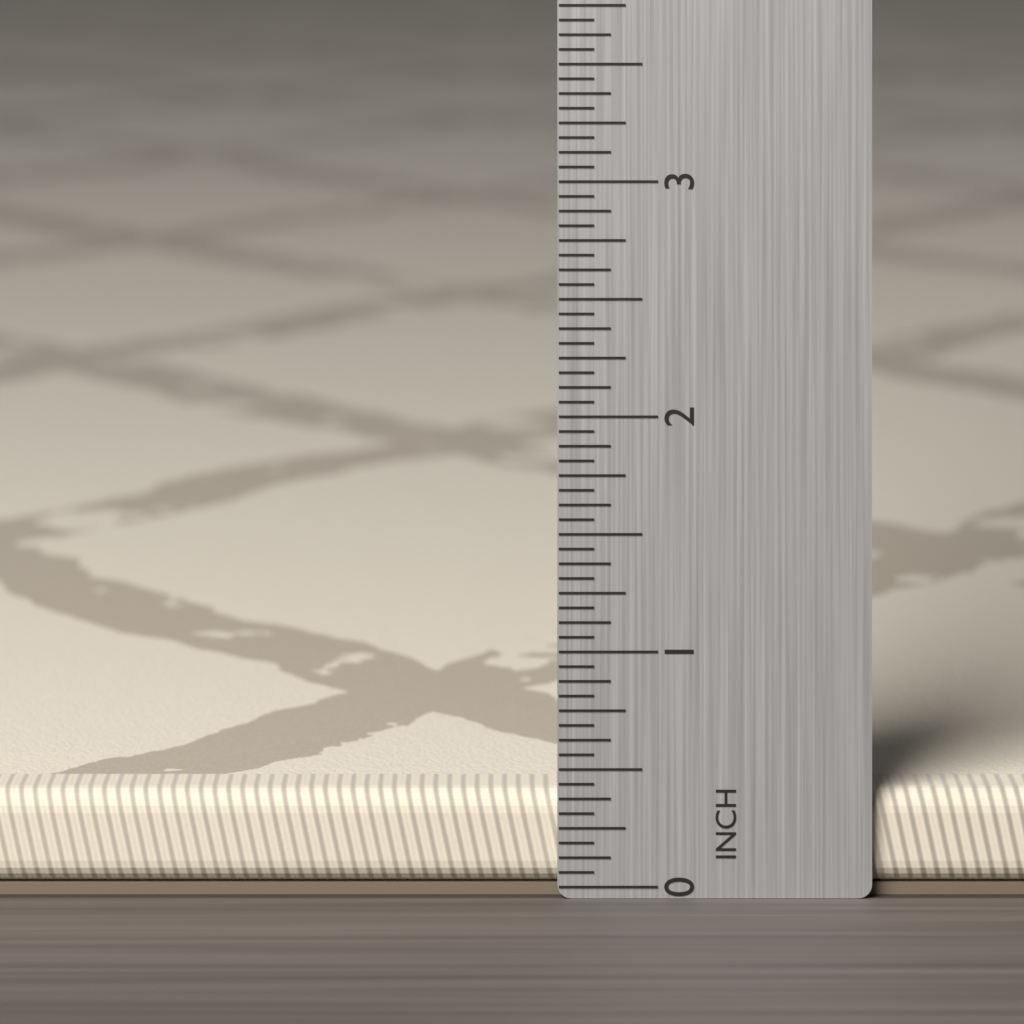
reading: 0.4000 in
